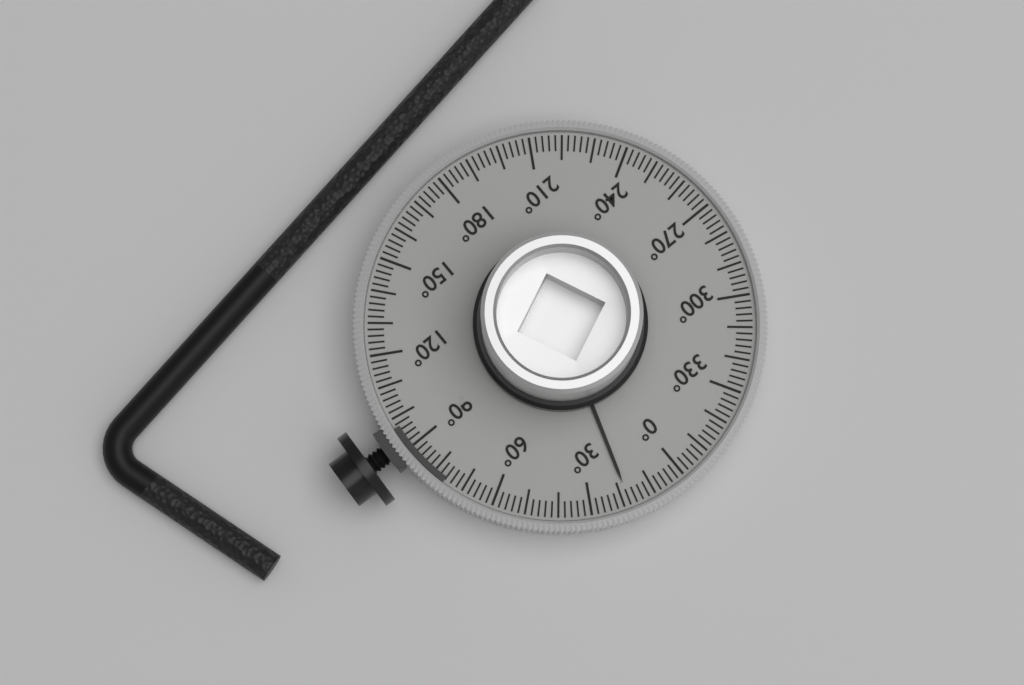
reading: 18 °
